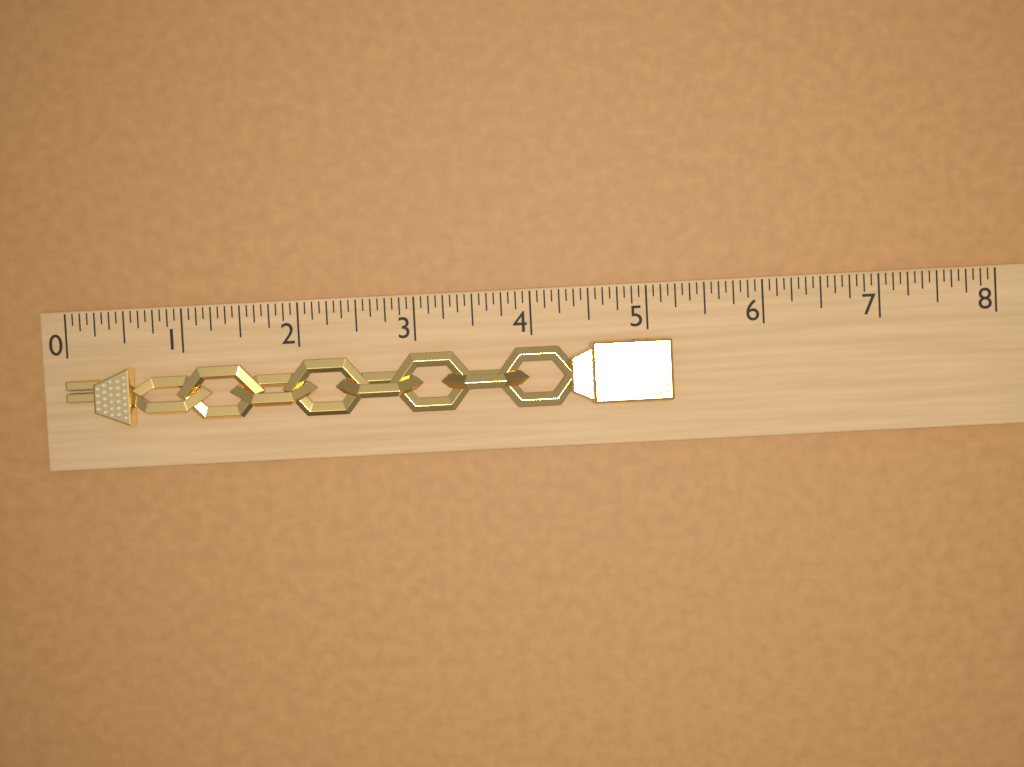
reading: 5.1875 (no unit)
